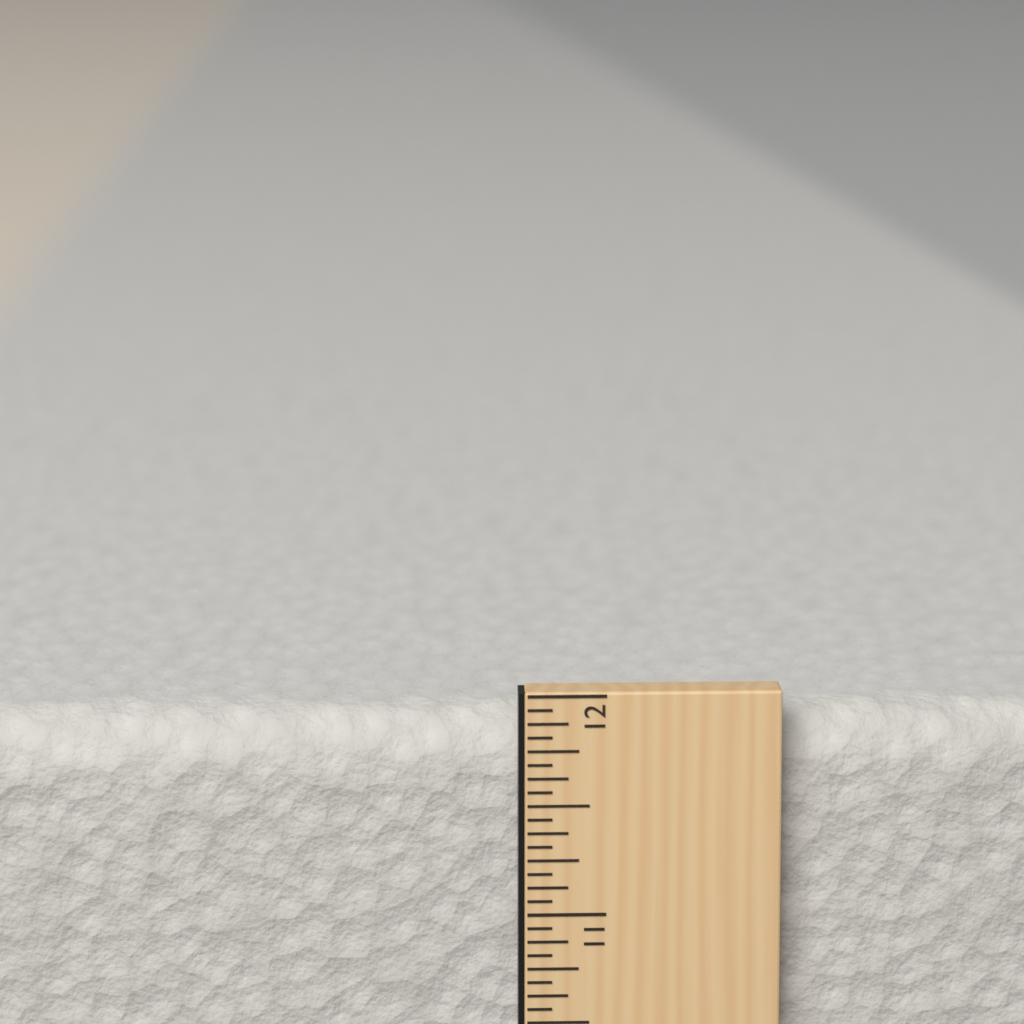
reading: 11.8750 in
